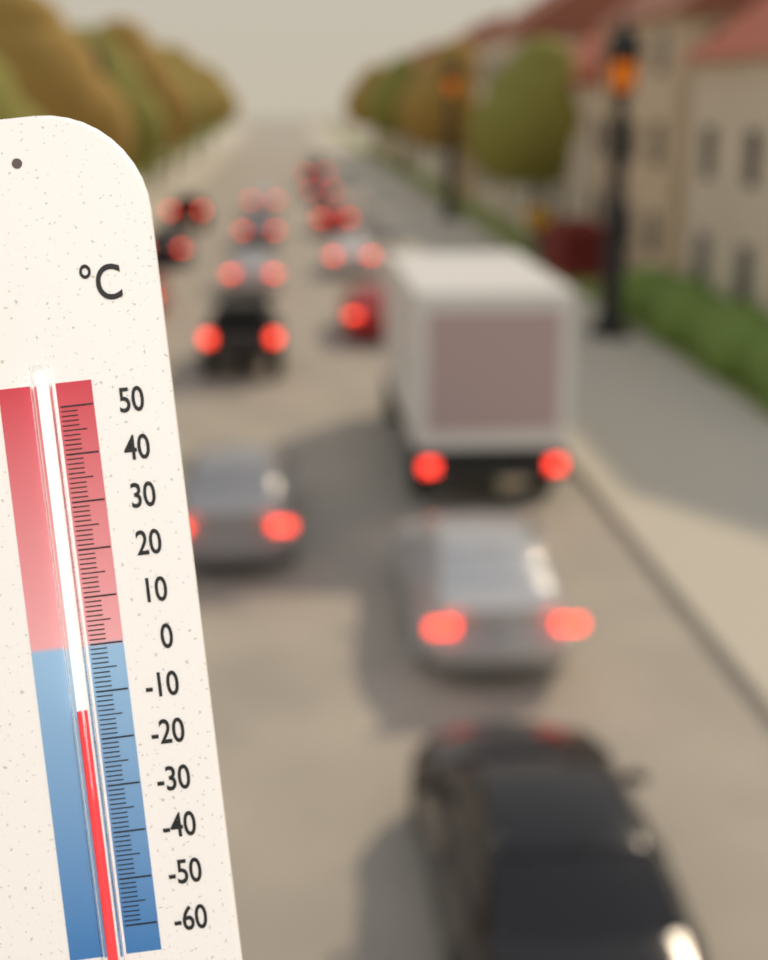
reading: -13 °C
